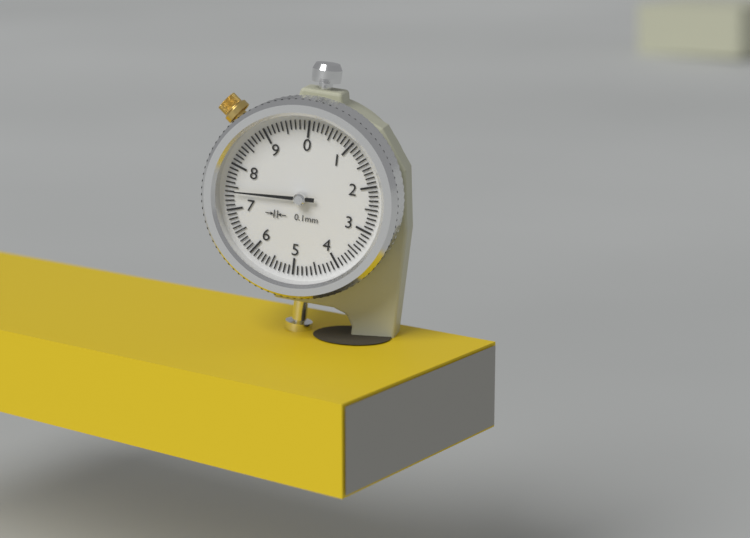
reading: 7.4 mm
